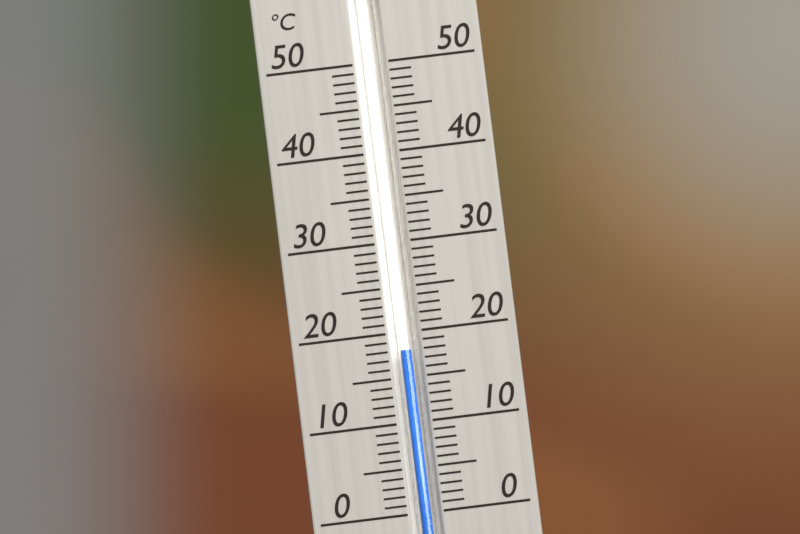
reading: 18 °C
